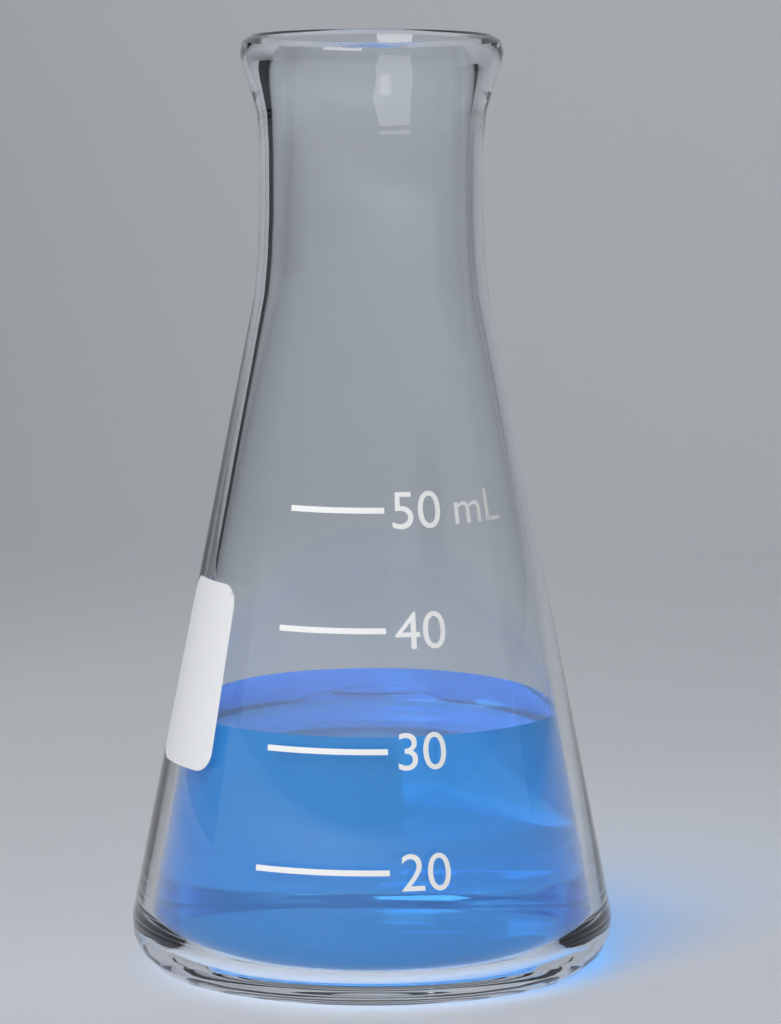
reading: 31 mL
